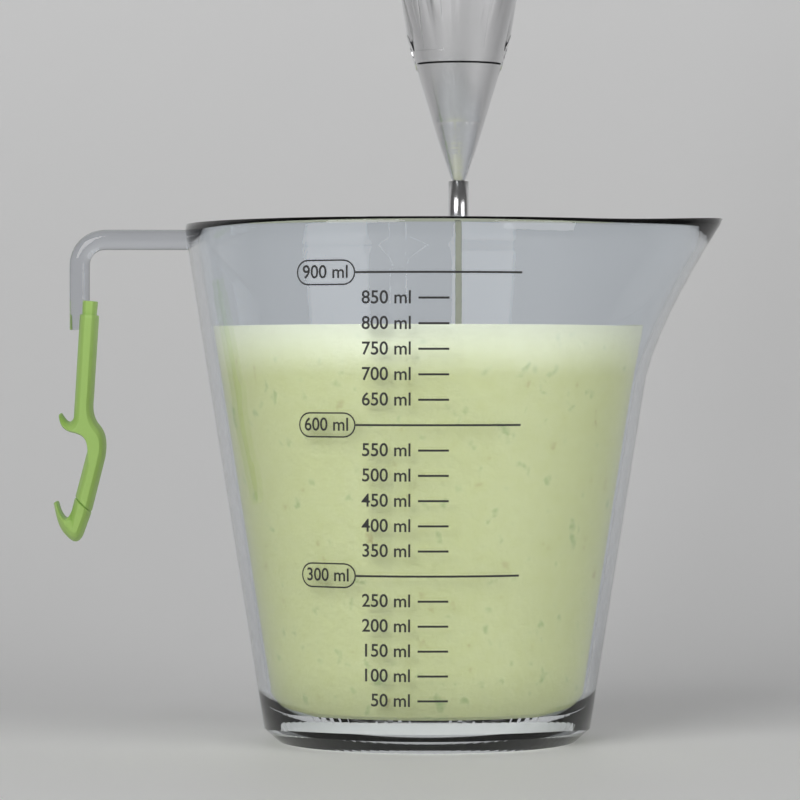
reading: 800 ml
